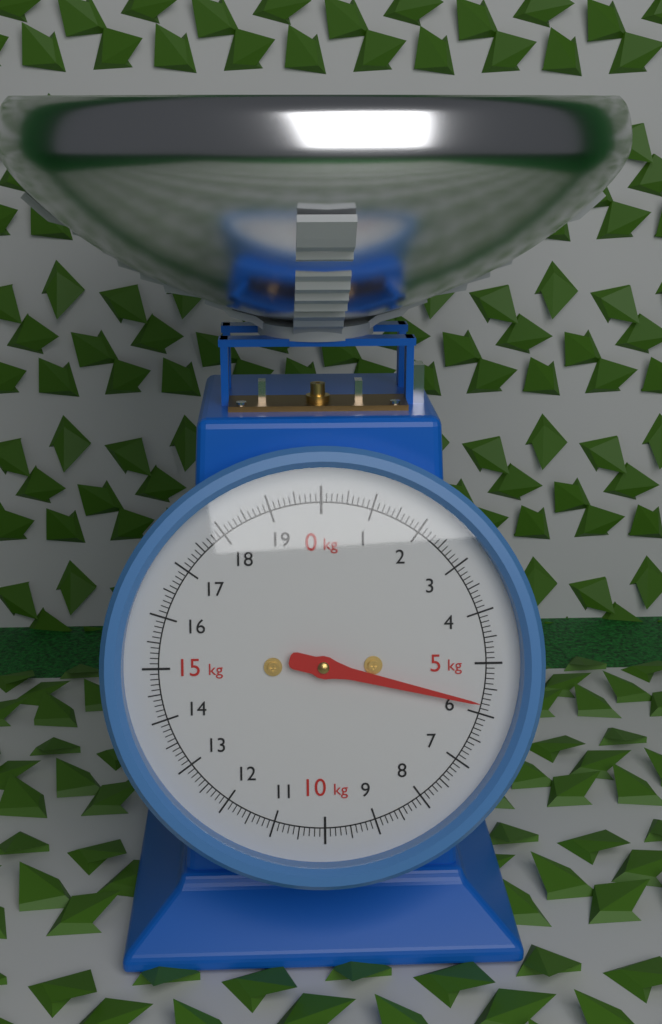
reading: 5.8 kg
